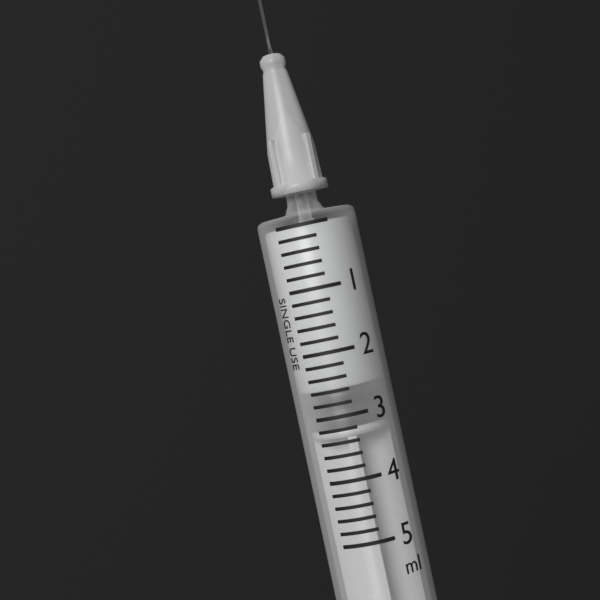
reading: 2.6 ml
